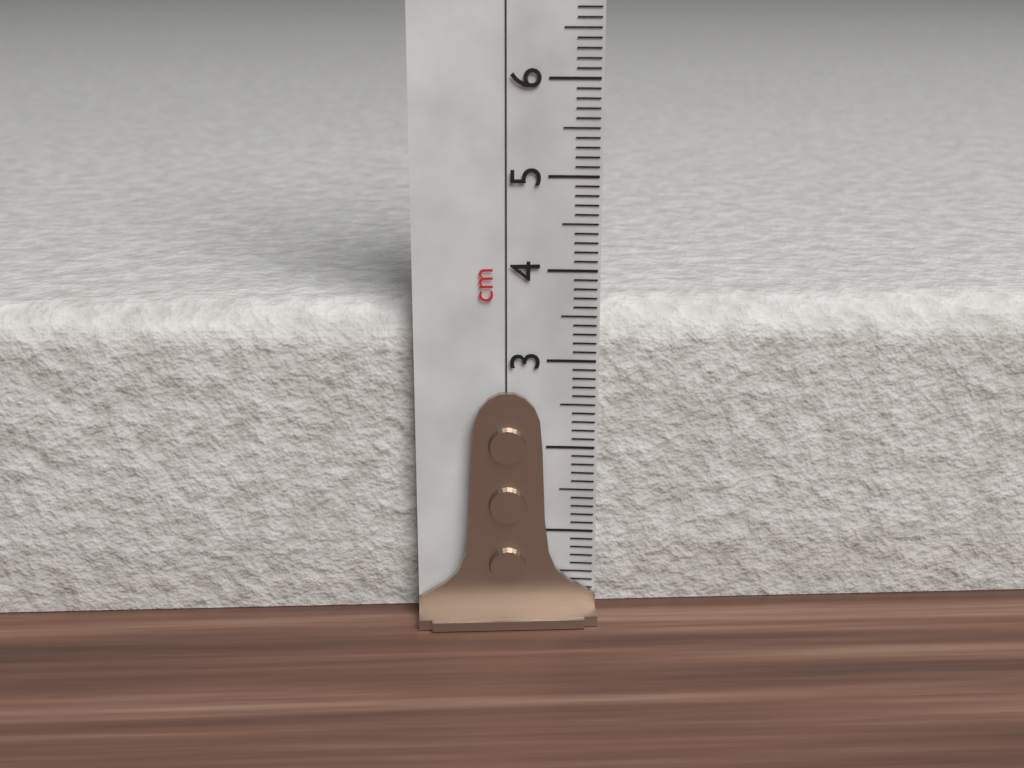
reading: 3.6 cm
